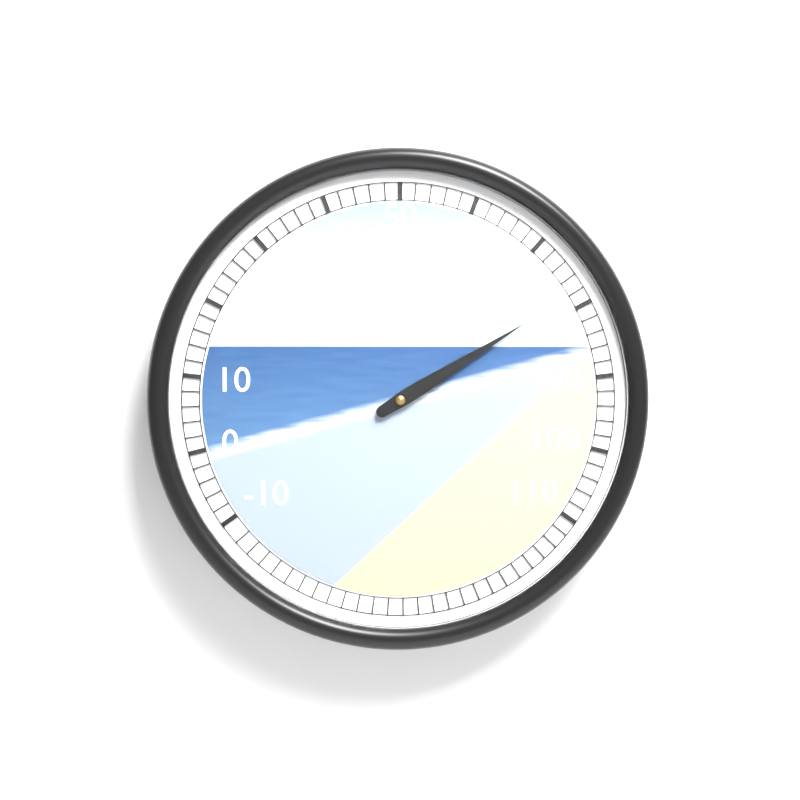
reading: 78 (no unit)
